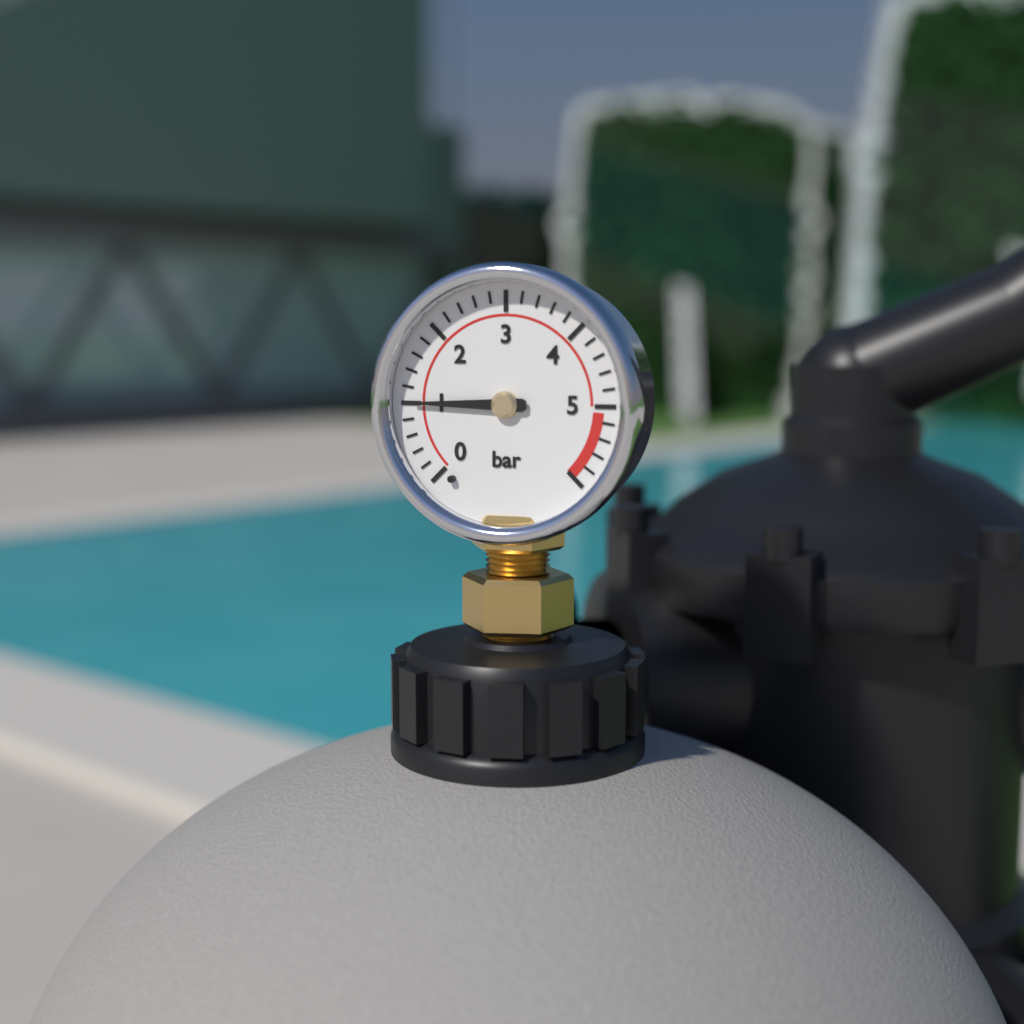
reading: 1.0 bar
